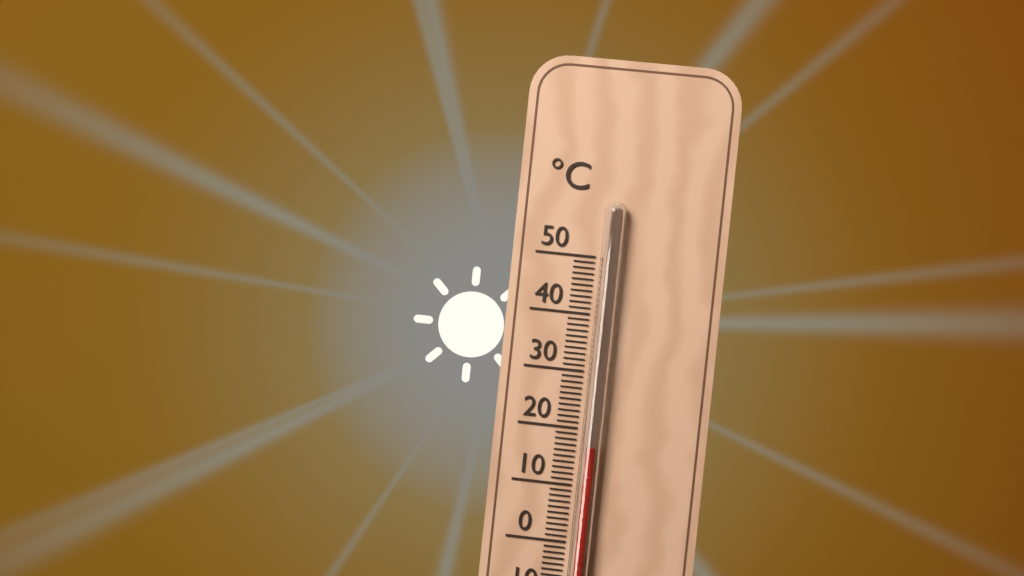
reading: 17 °C
